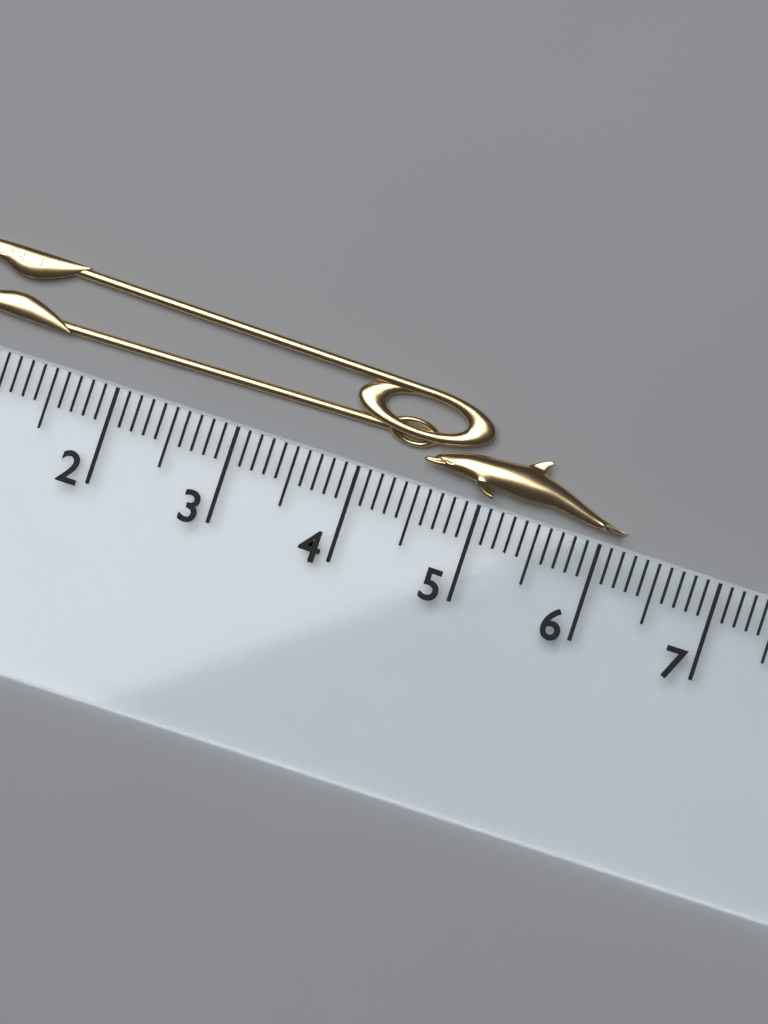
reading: 6.2 cm
